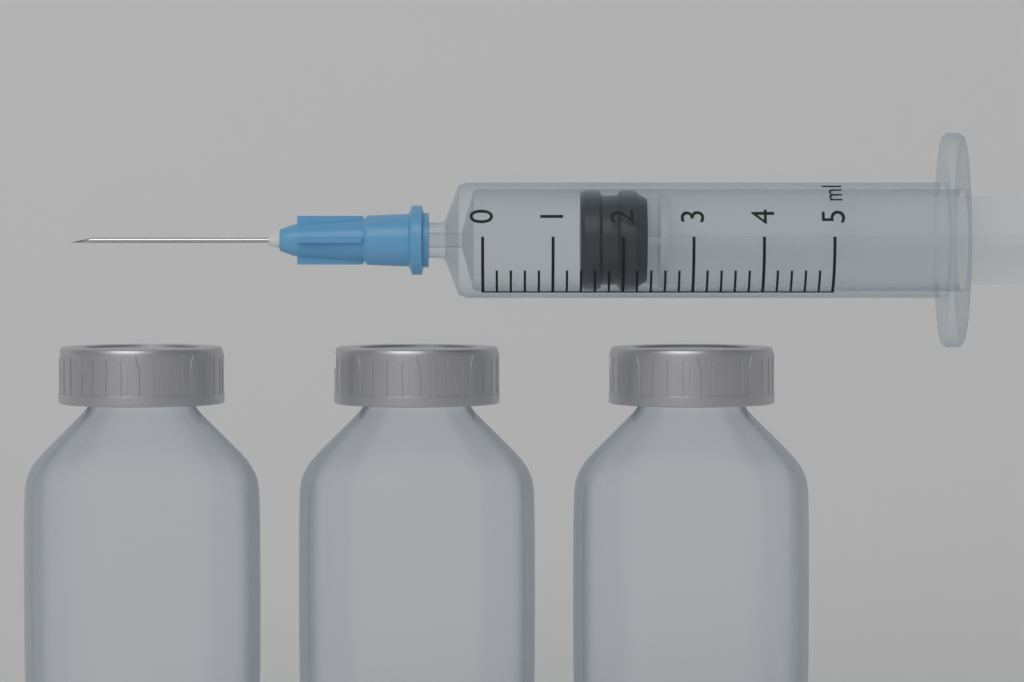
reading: 1.4 ml
